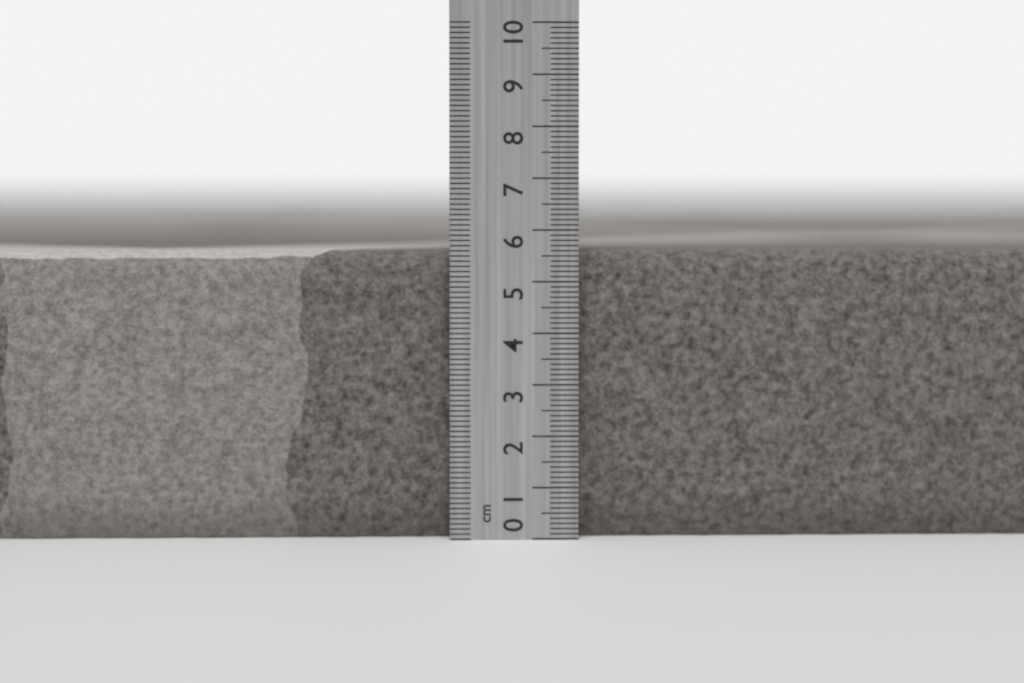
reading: 5.6 cm
